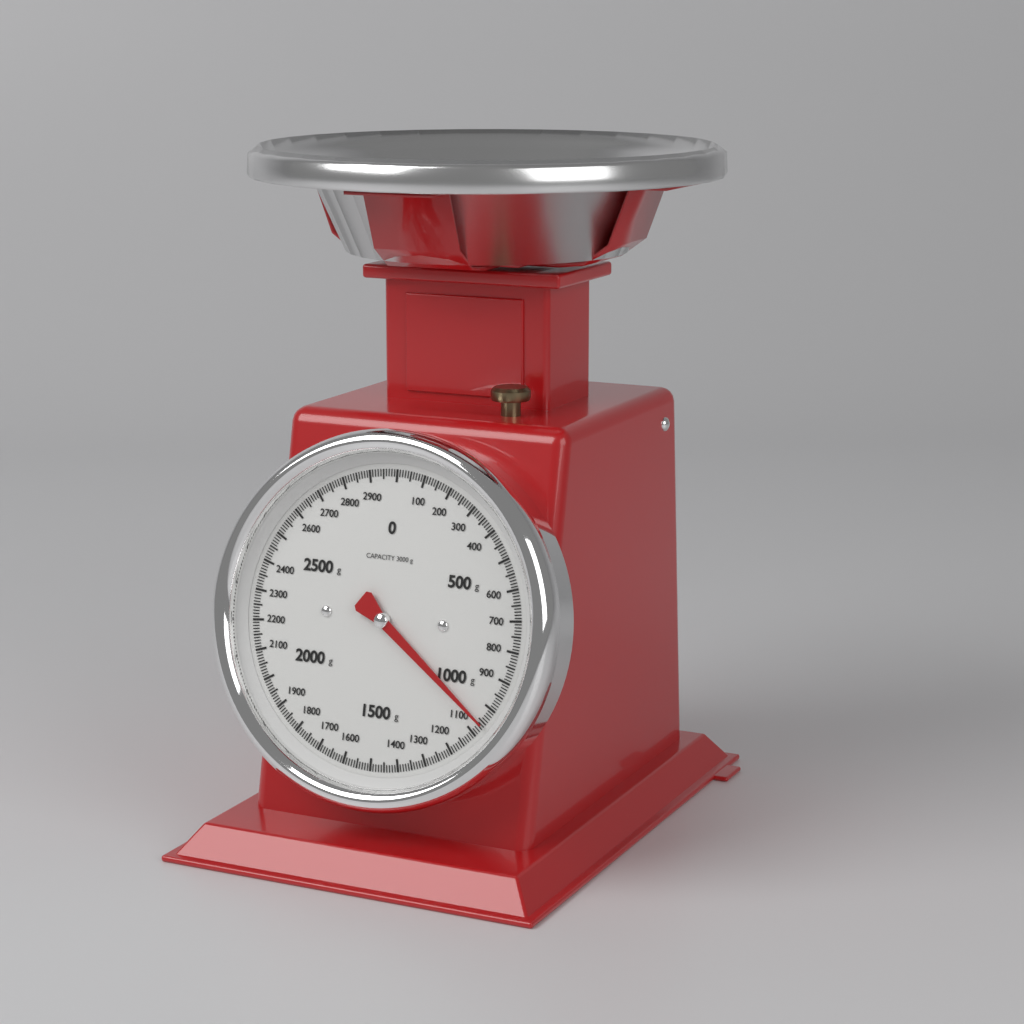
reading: 1060 g
